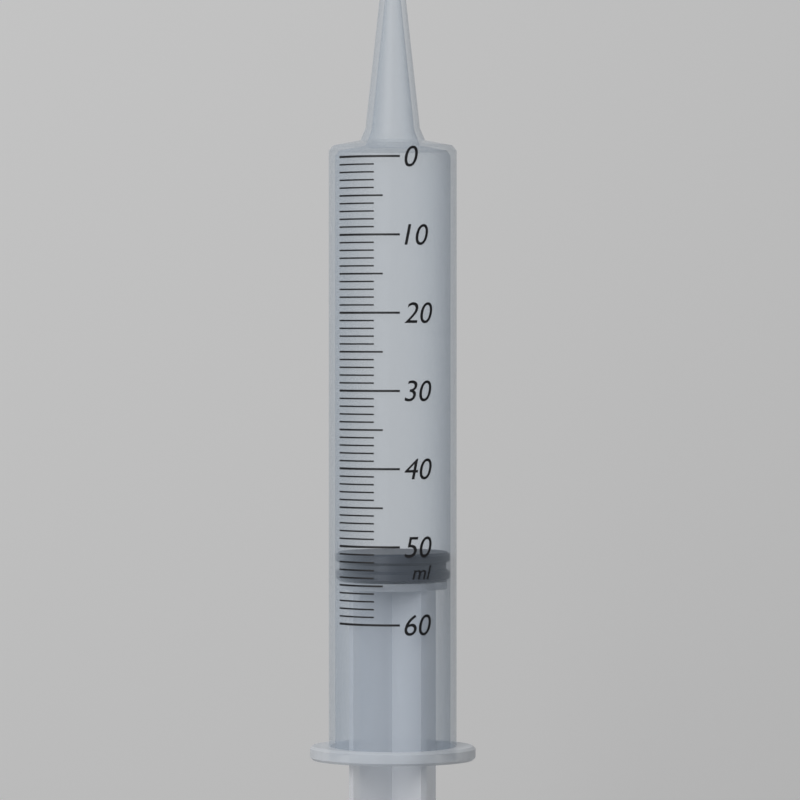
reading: 51 ml
